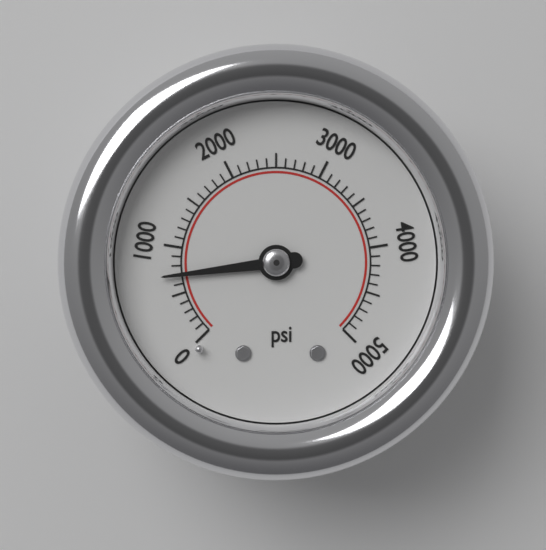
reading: 700 psi
